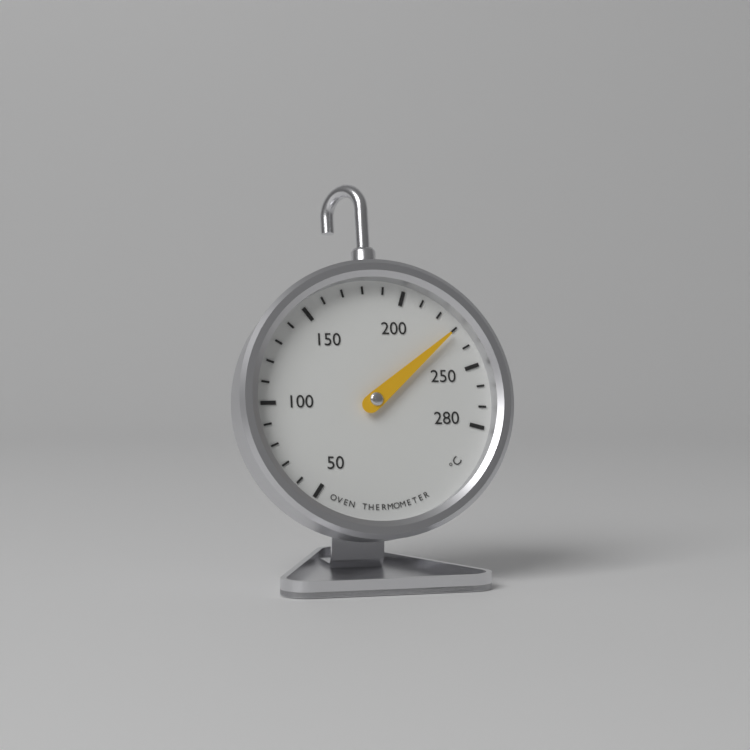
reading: 230 °C
